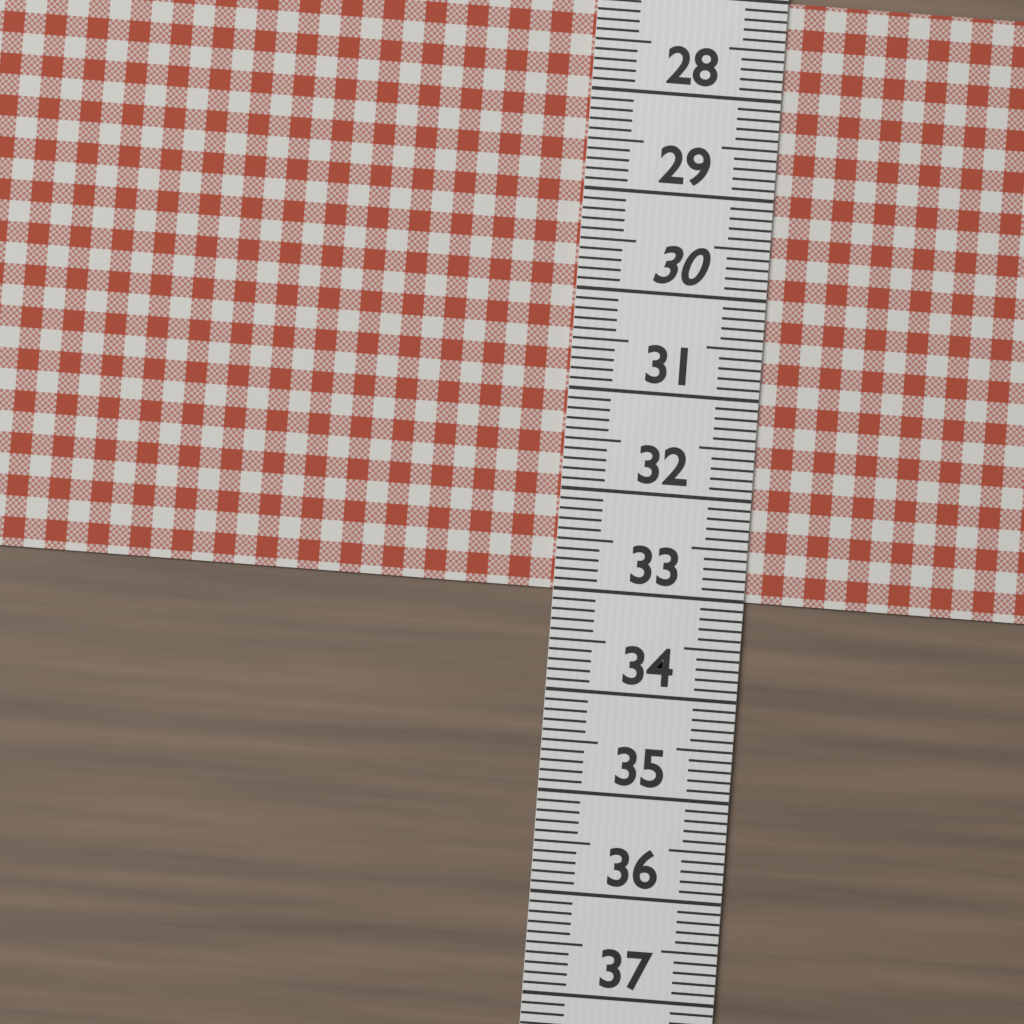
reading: 33.0 (no unit)
